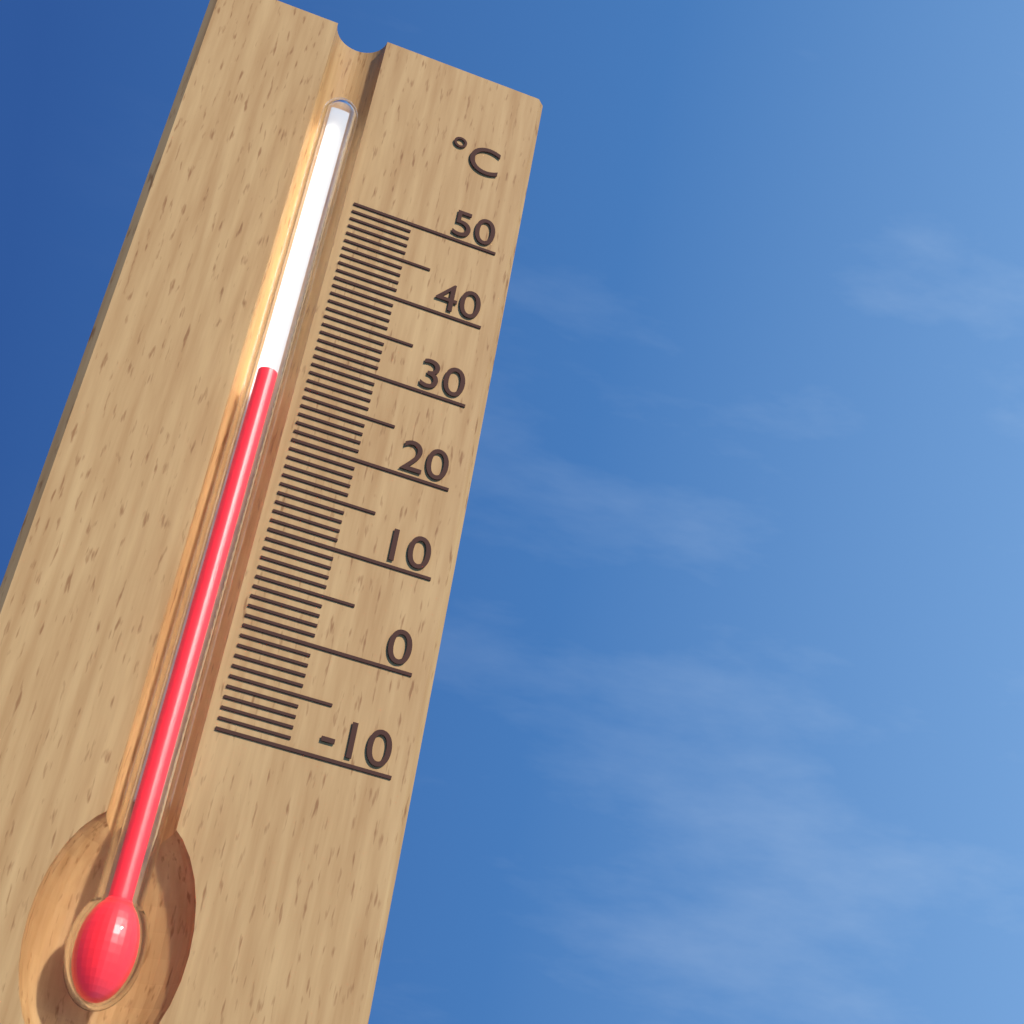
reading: 26 °C
